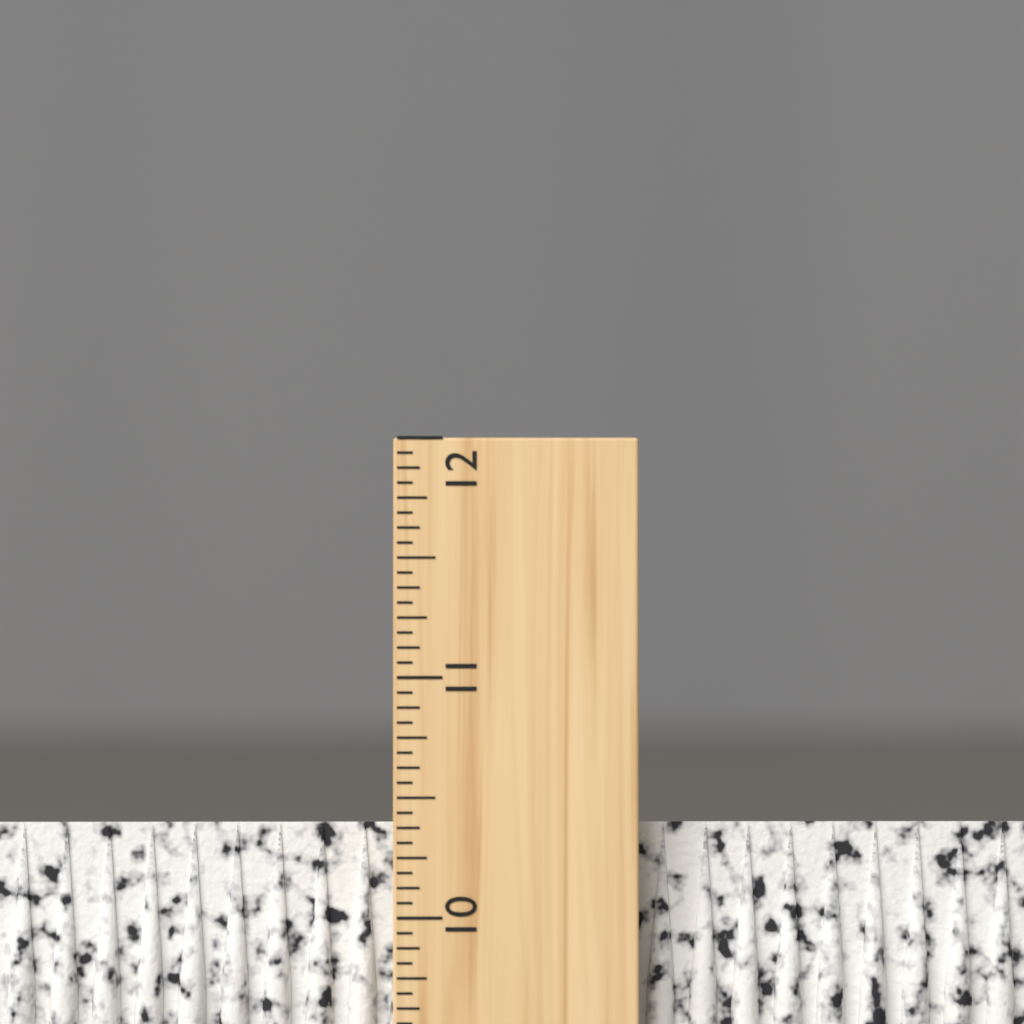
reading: 10.3750 inch
